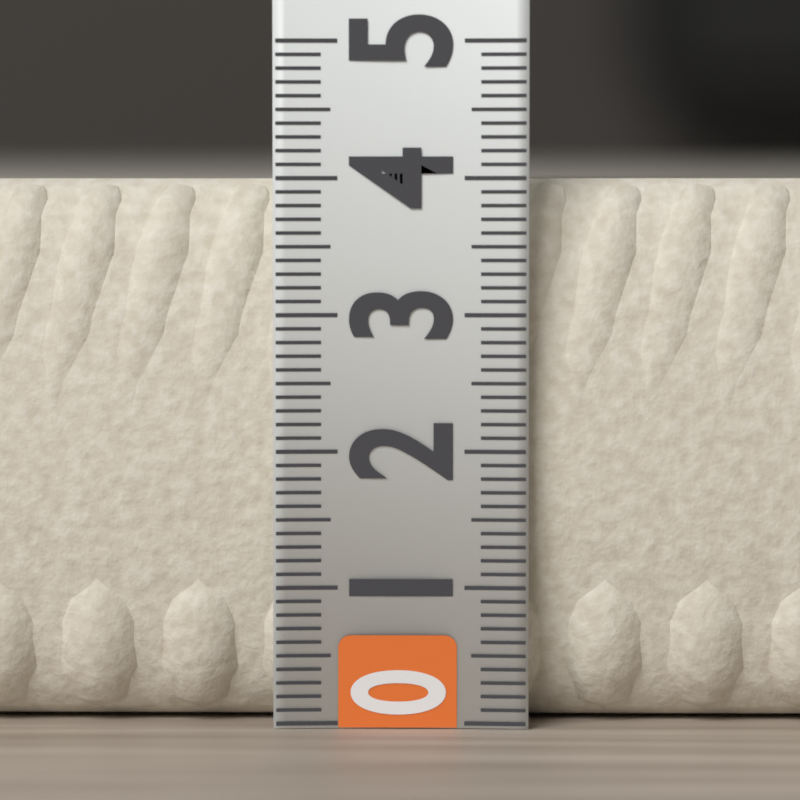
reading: 4.0 (no unit)
